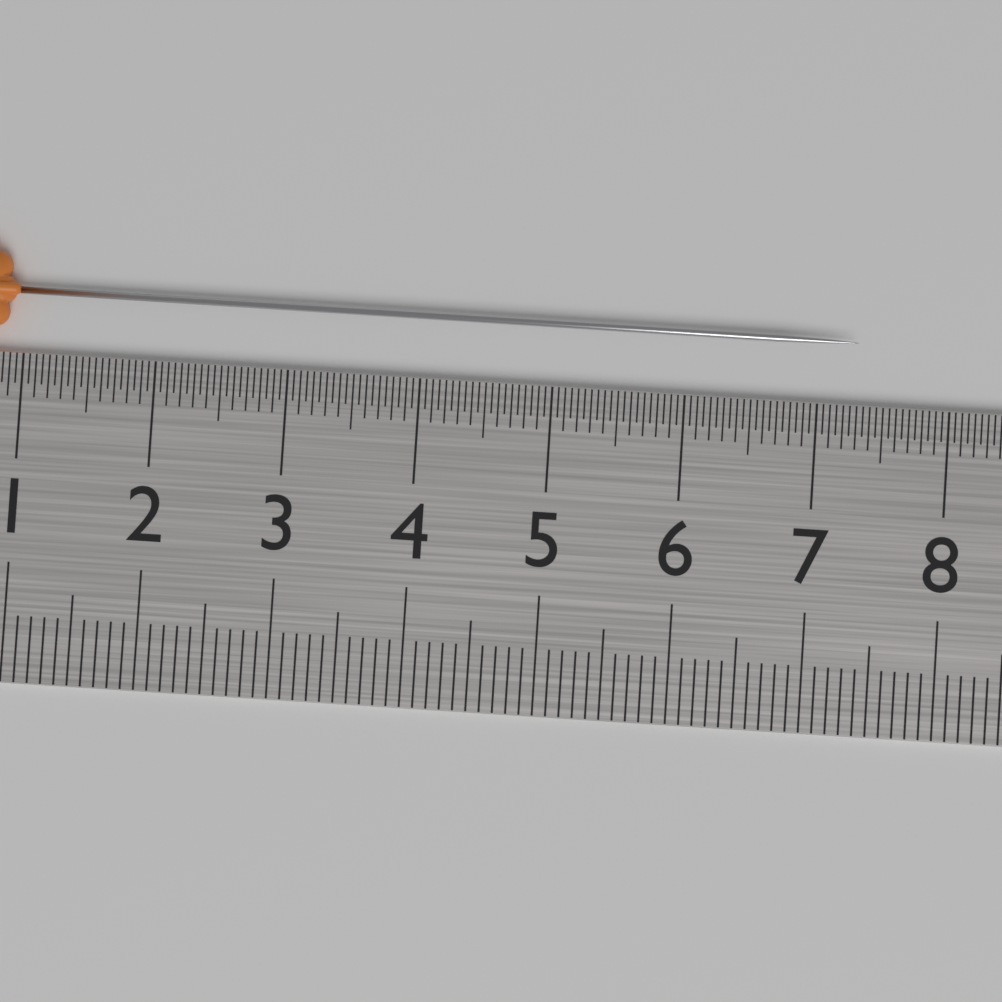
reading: 7.30 cm
